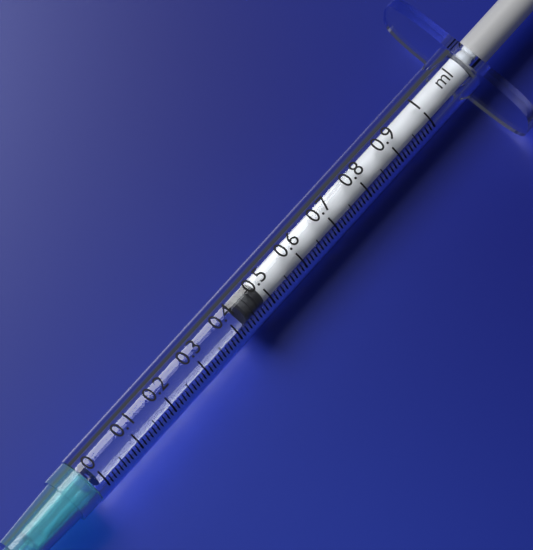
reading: 0.44 ml
